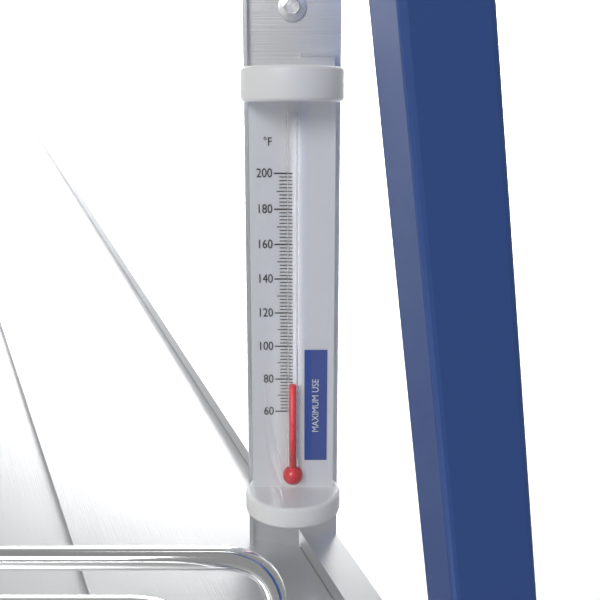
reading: 78 °F
